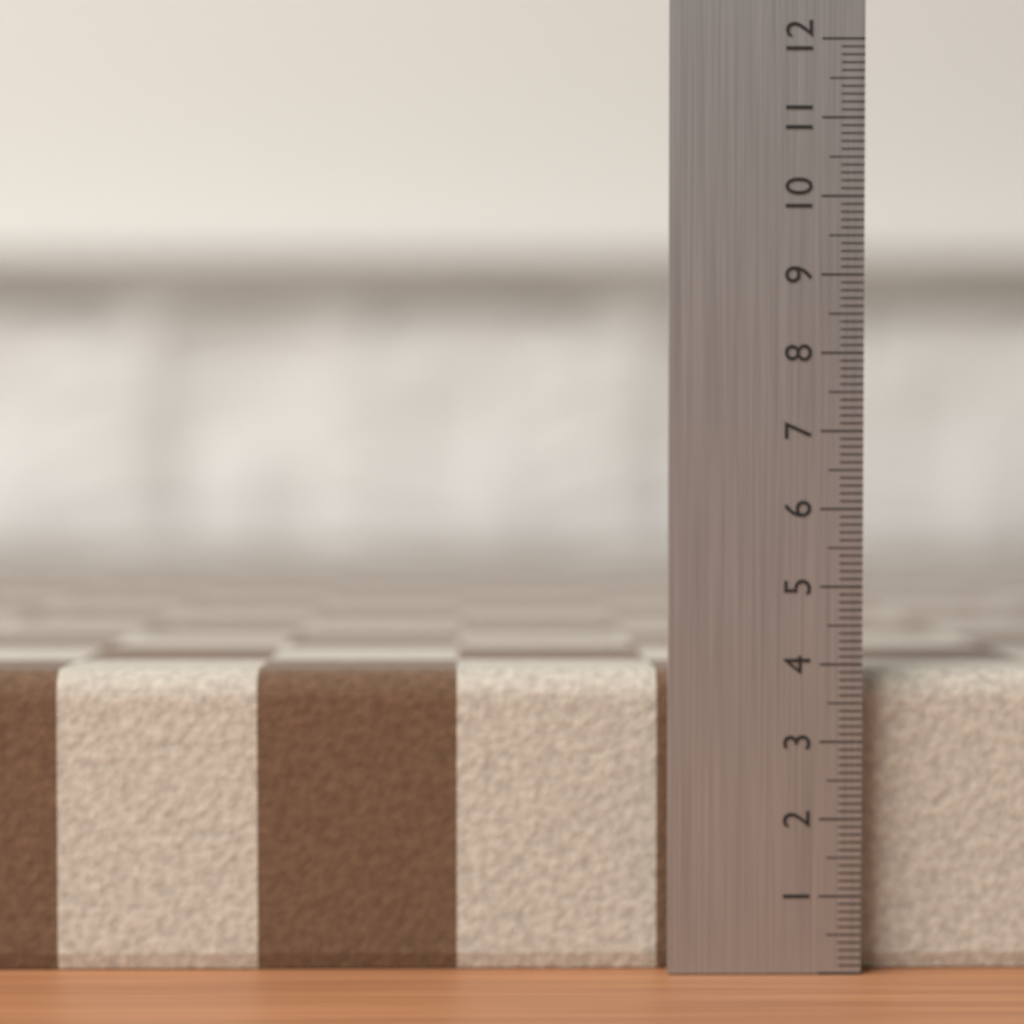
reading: 3.9 (no unit)
